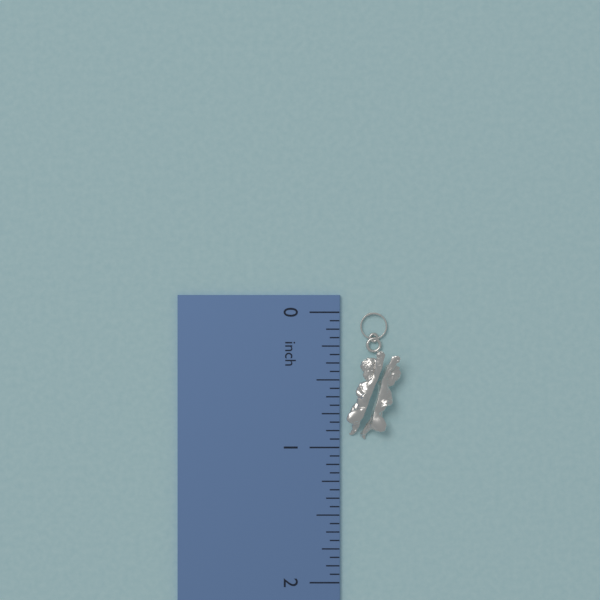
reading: 0.9400 inch
